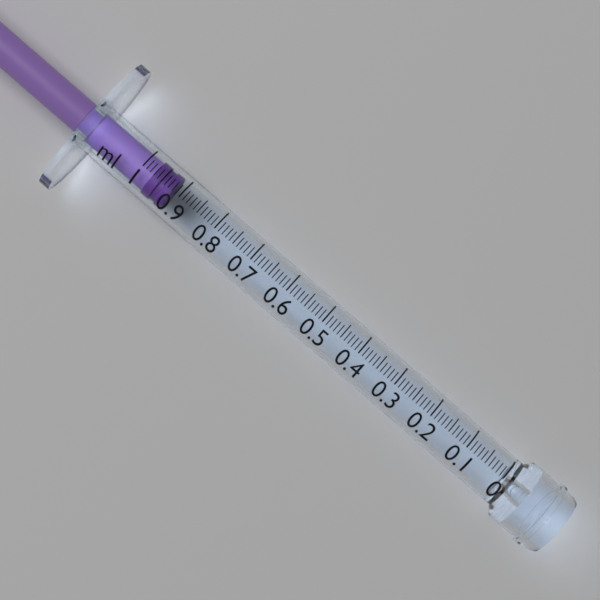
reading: 0.92 ml
